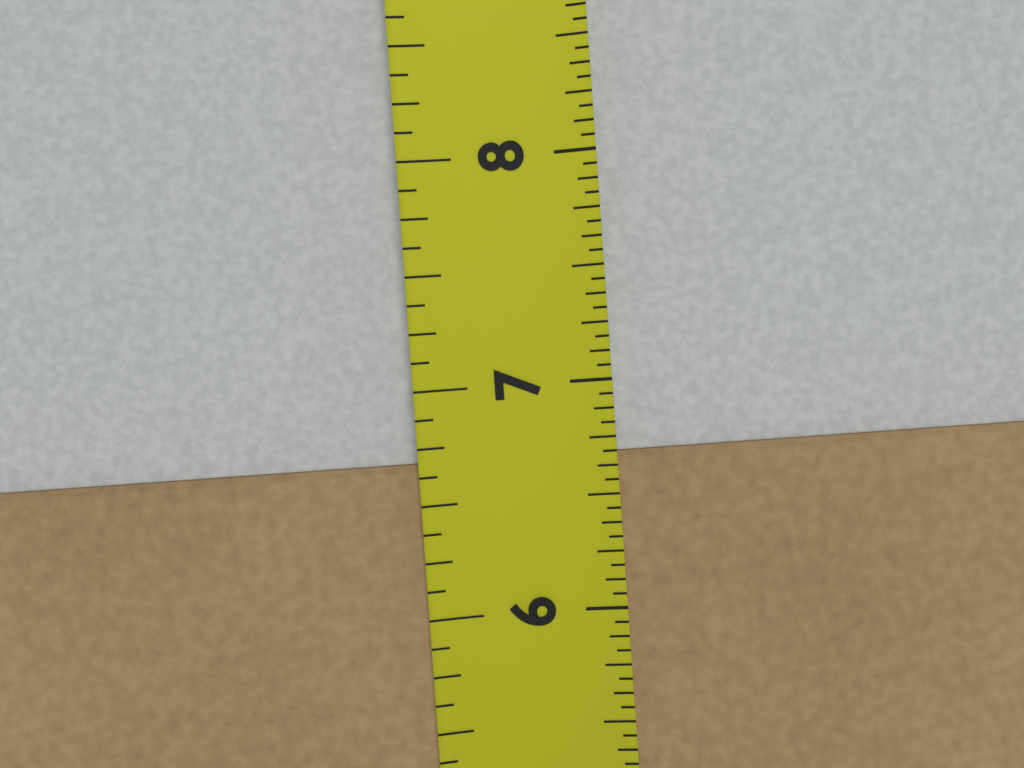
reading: 6.6875 in
